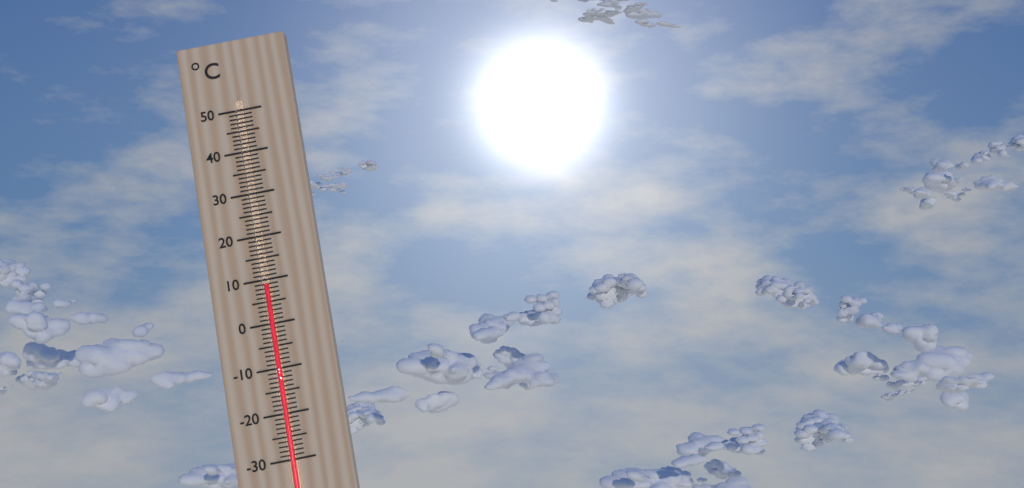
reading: 9 °C
